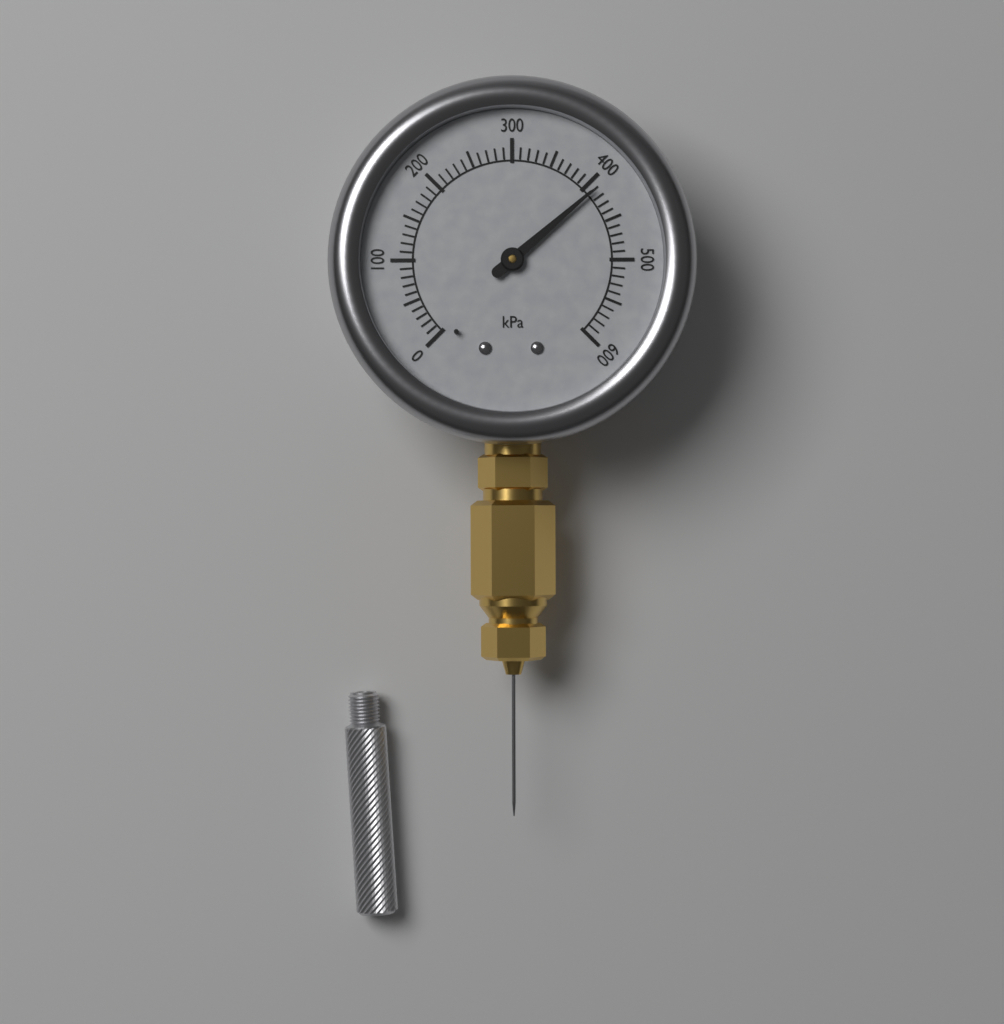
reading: 410 kPa
